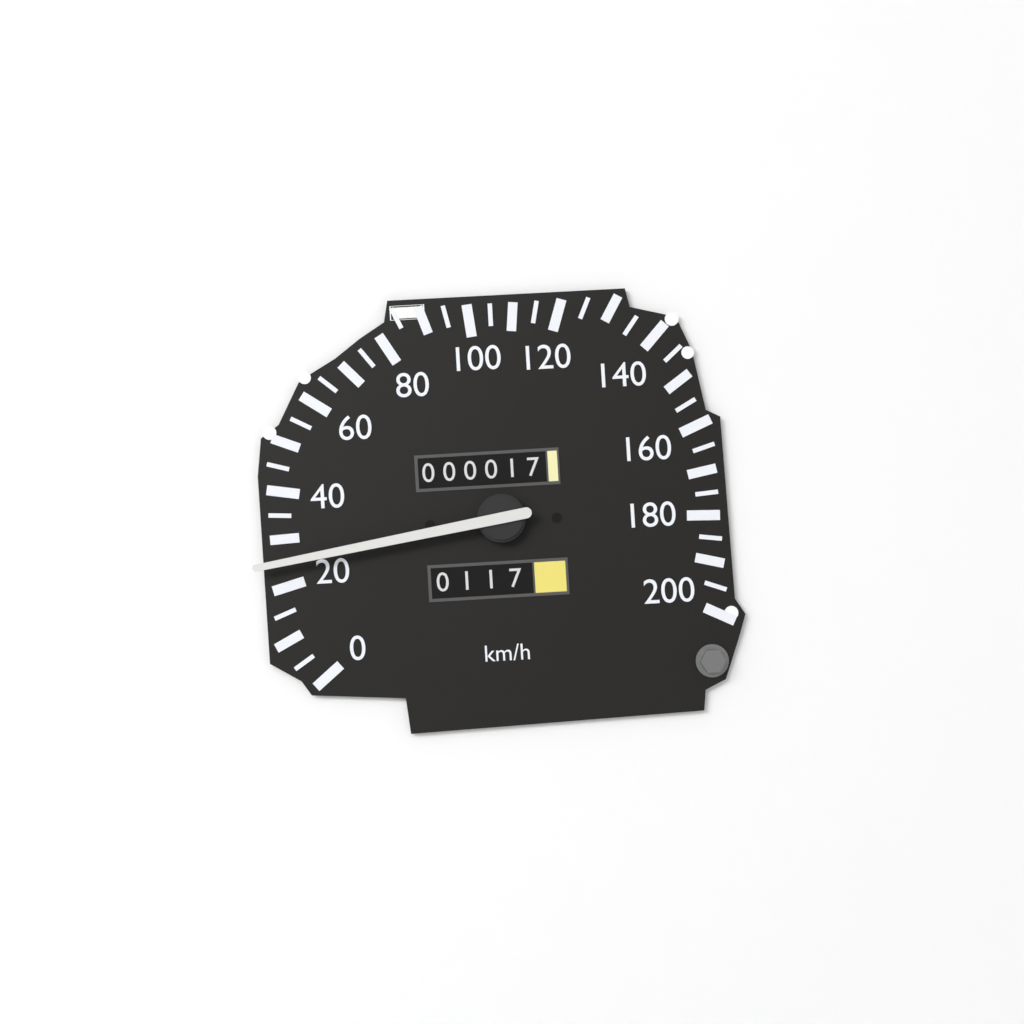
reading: 25 km/h
